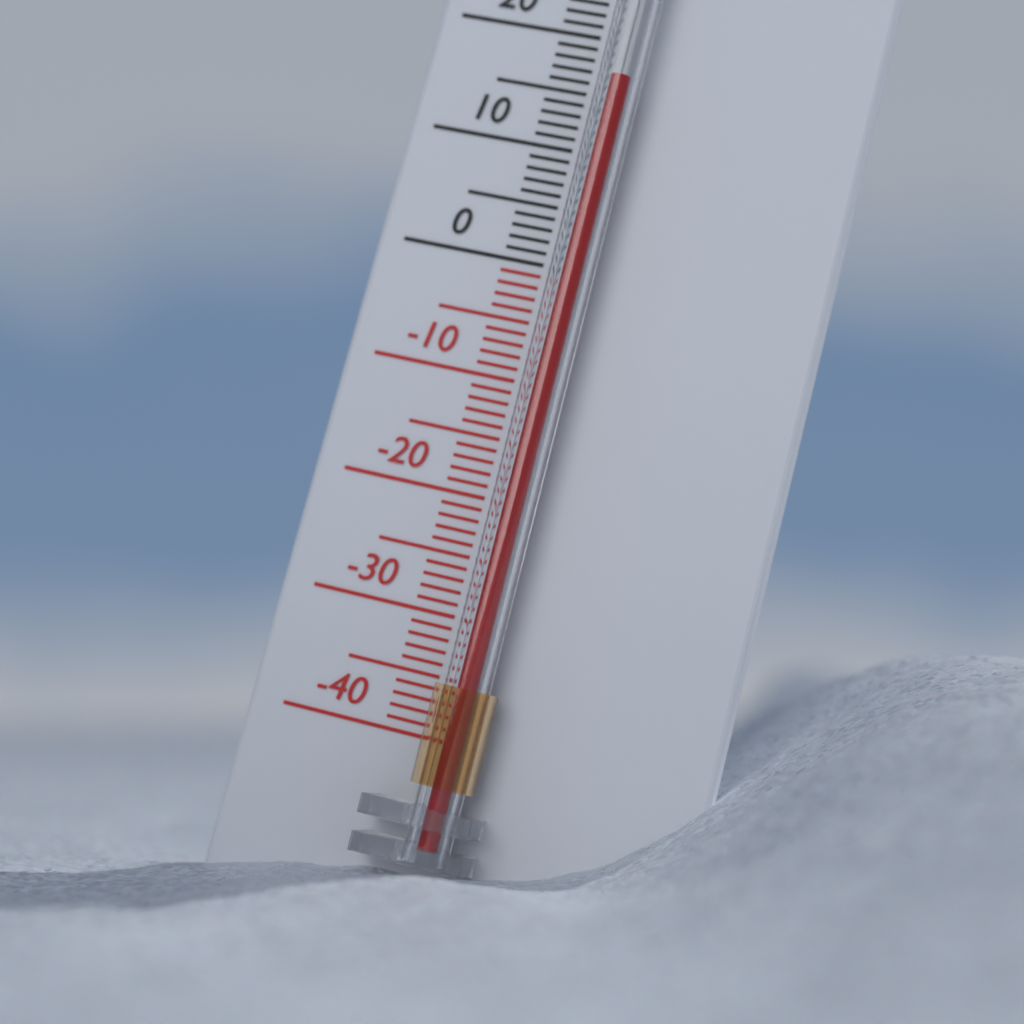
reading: 16 °C
